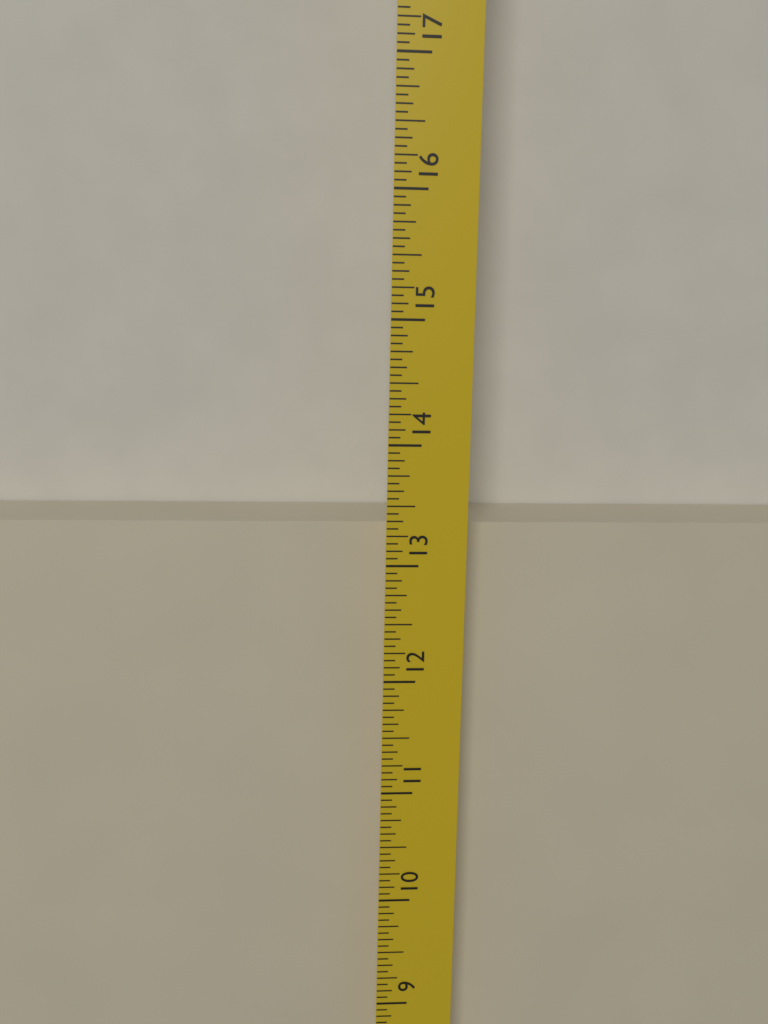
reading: 13.2500 in
